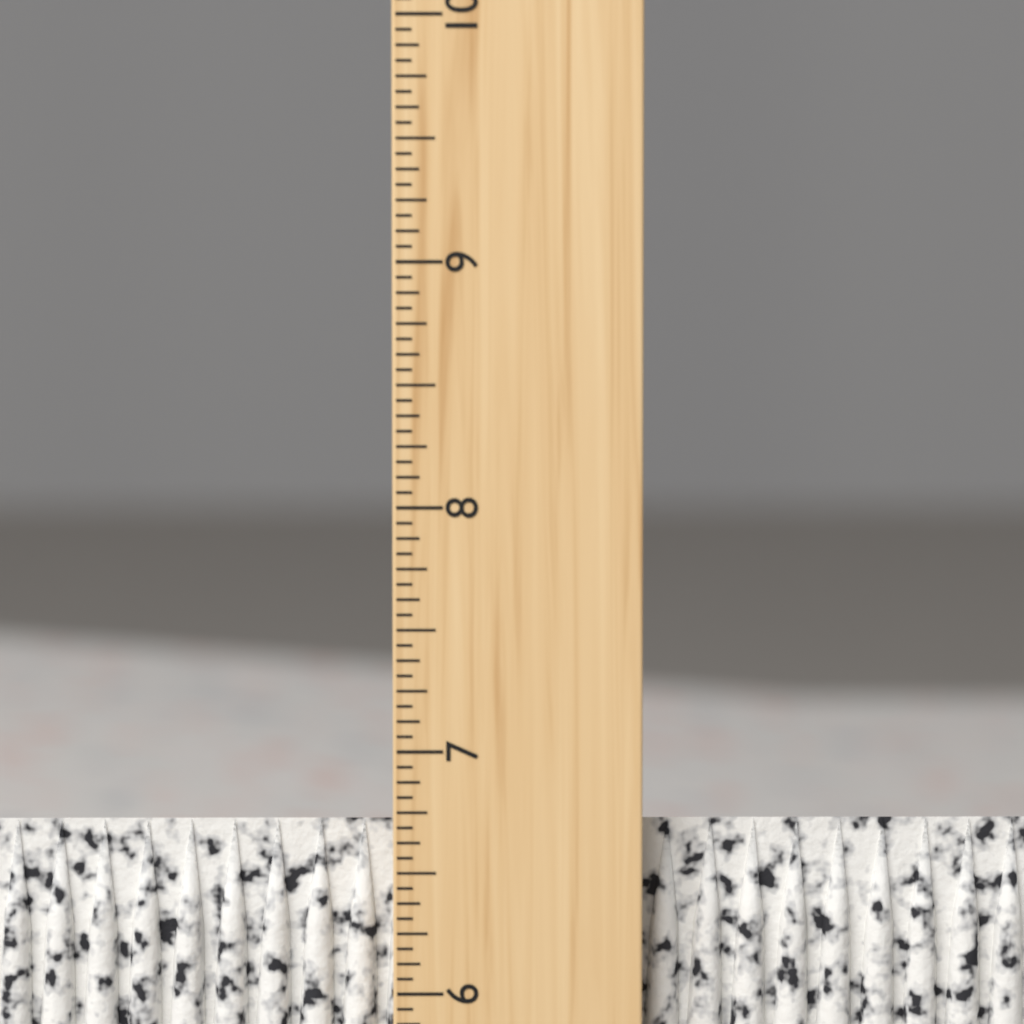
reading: 6.6875 inch
